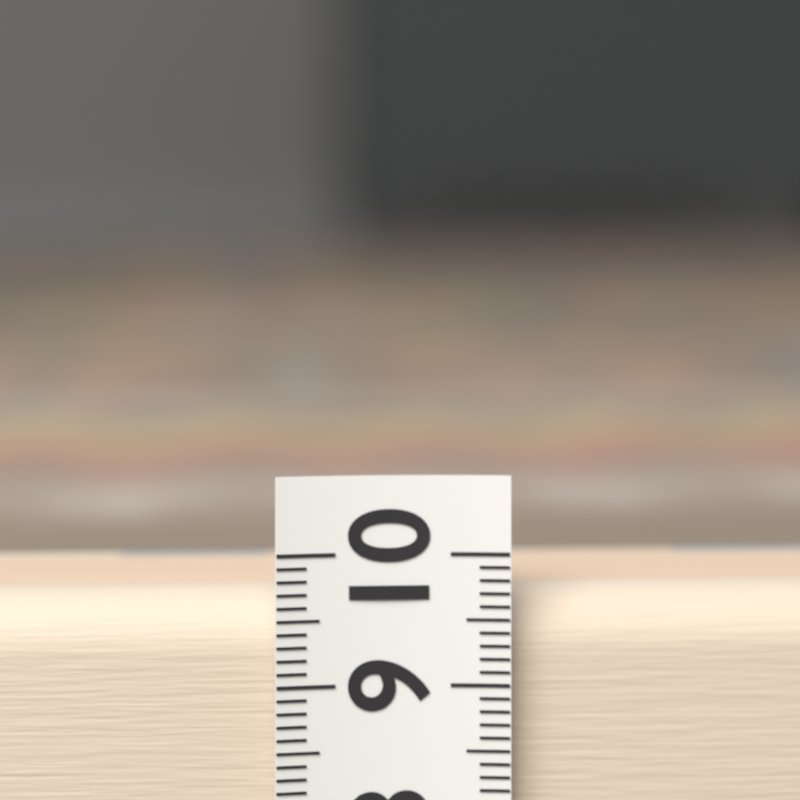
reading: 9.7 (no unit)
